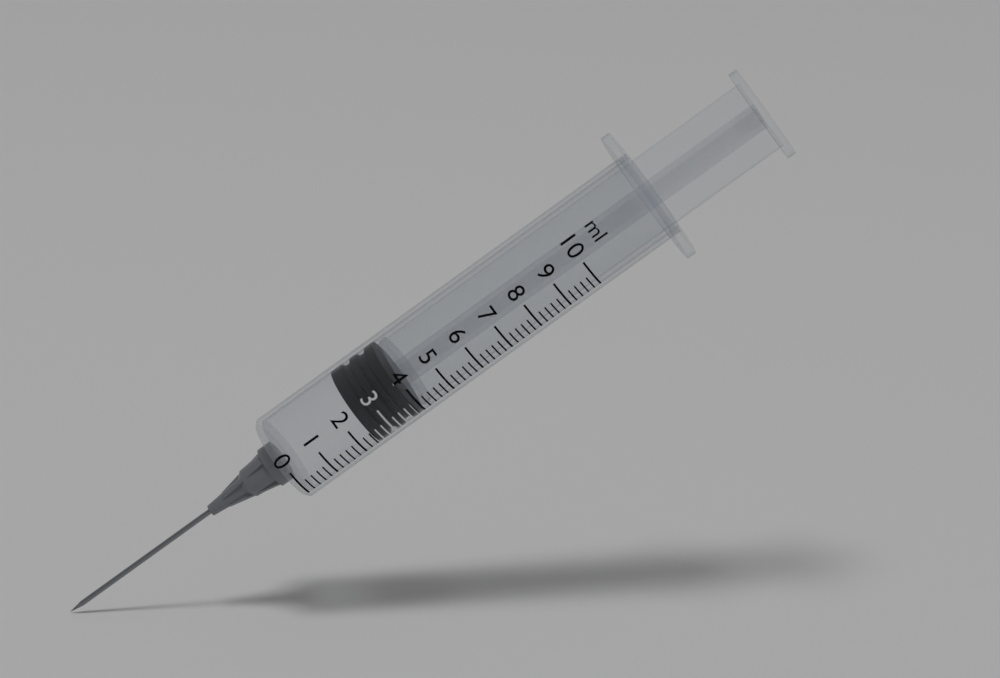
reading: 2.4 ml
